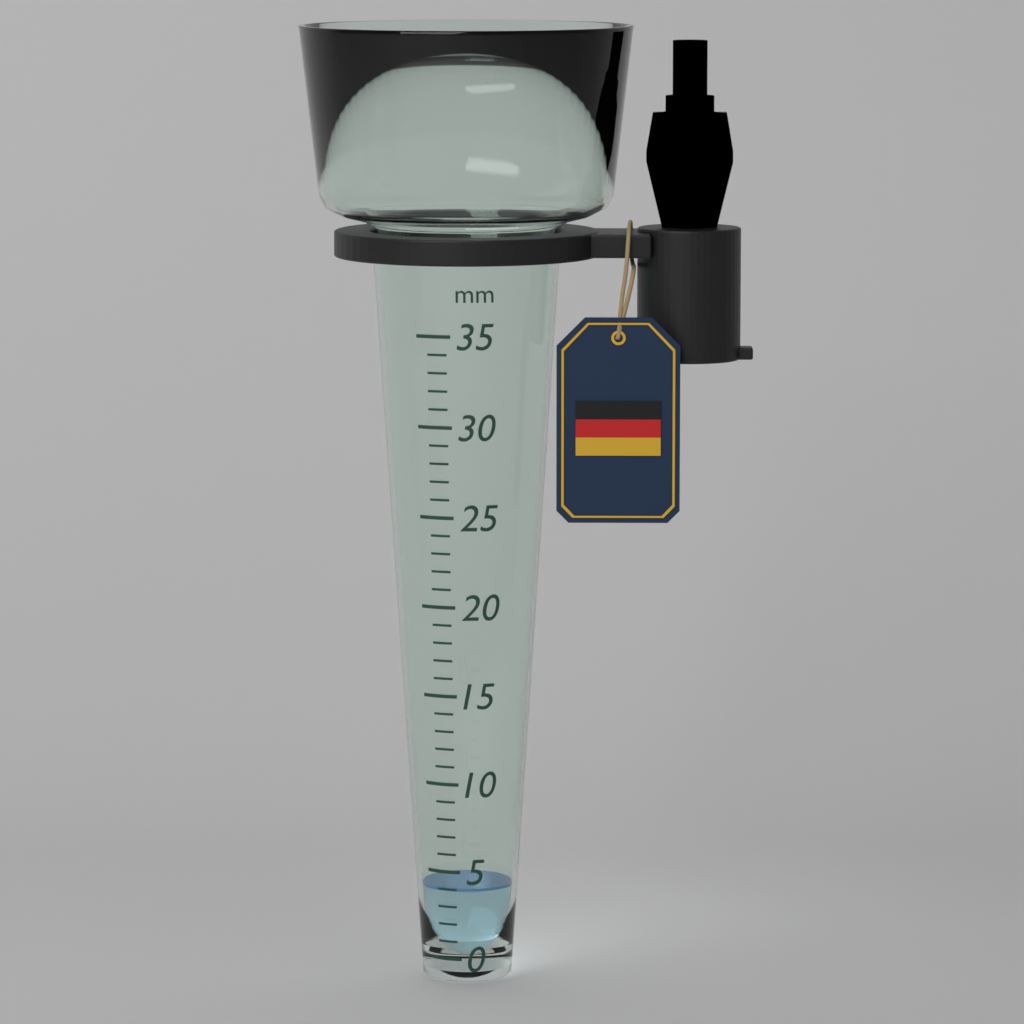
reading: 4 mm
